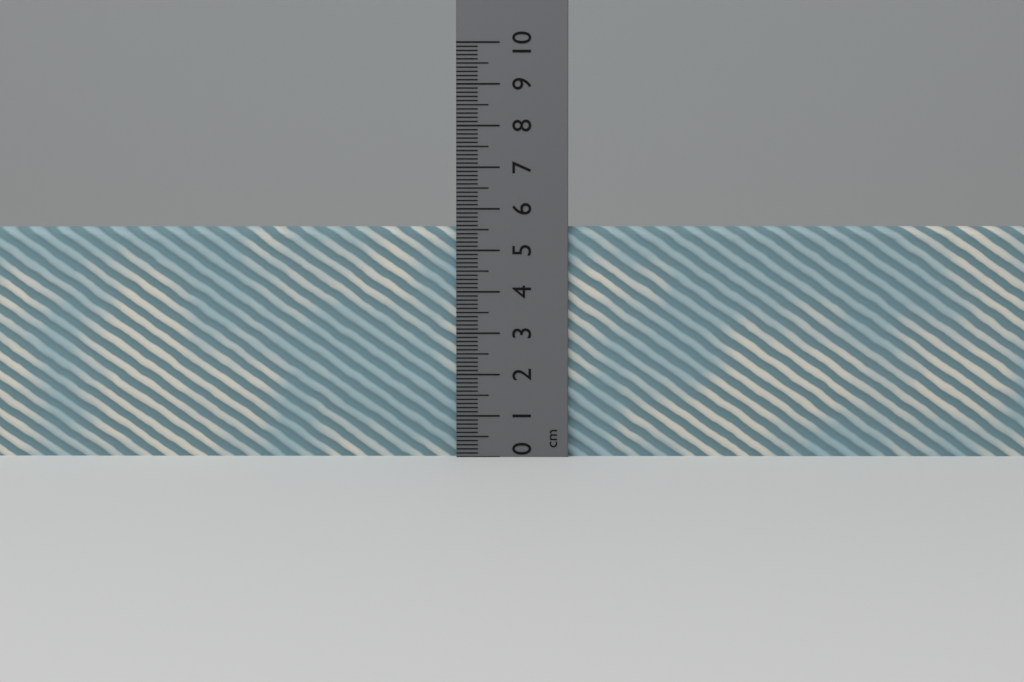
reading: 5.6 cm
